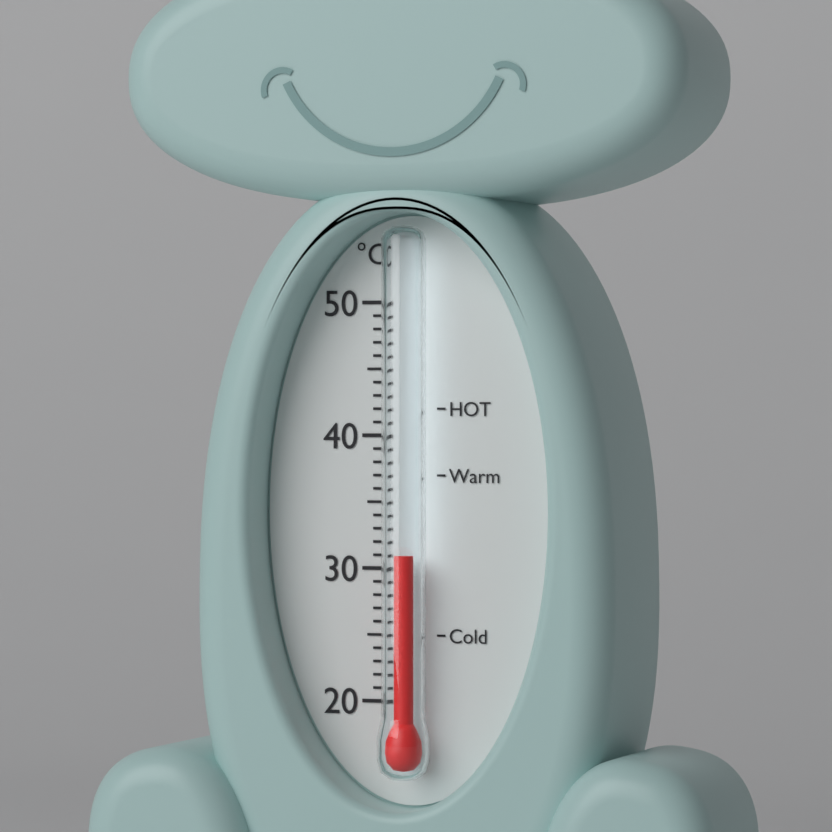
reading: 31 °C
